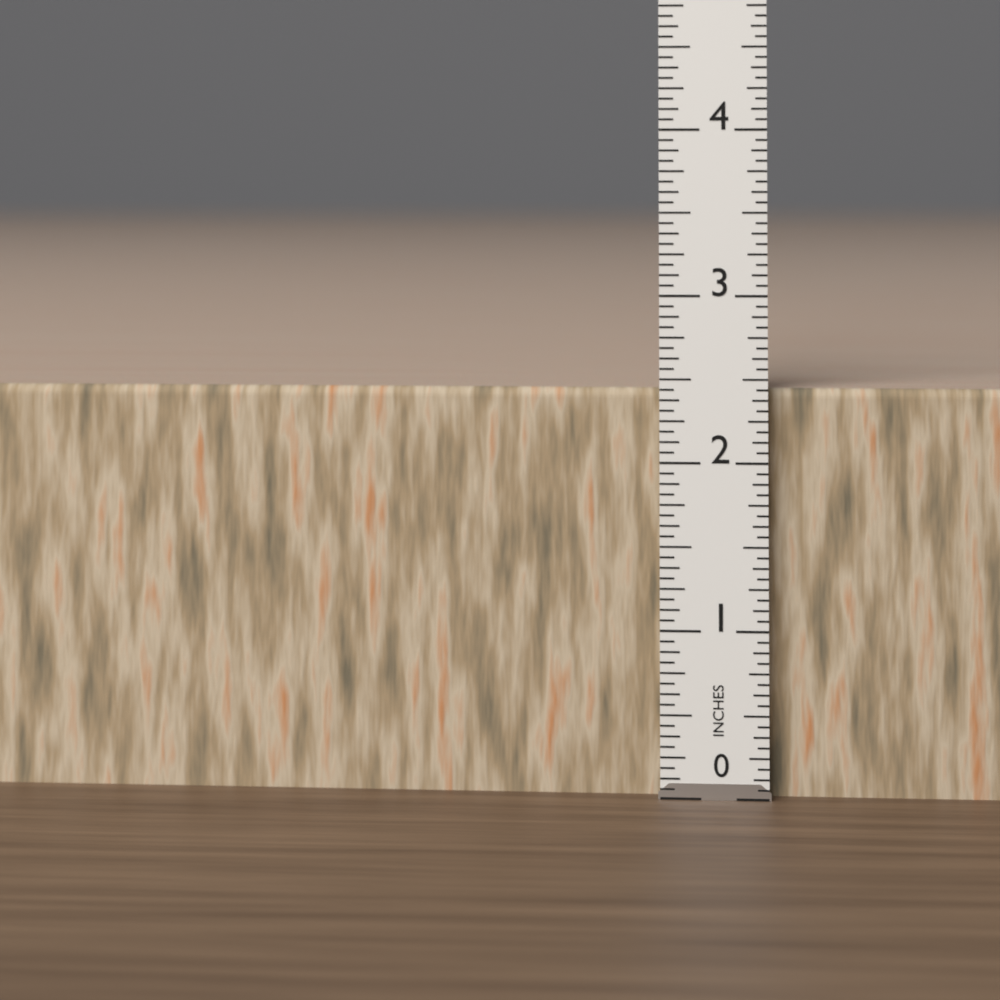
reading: 2.4375 in
